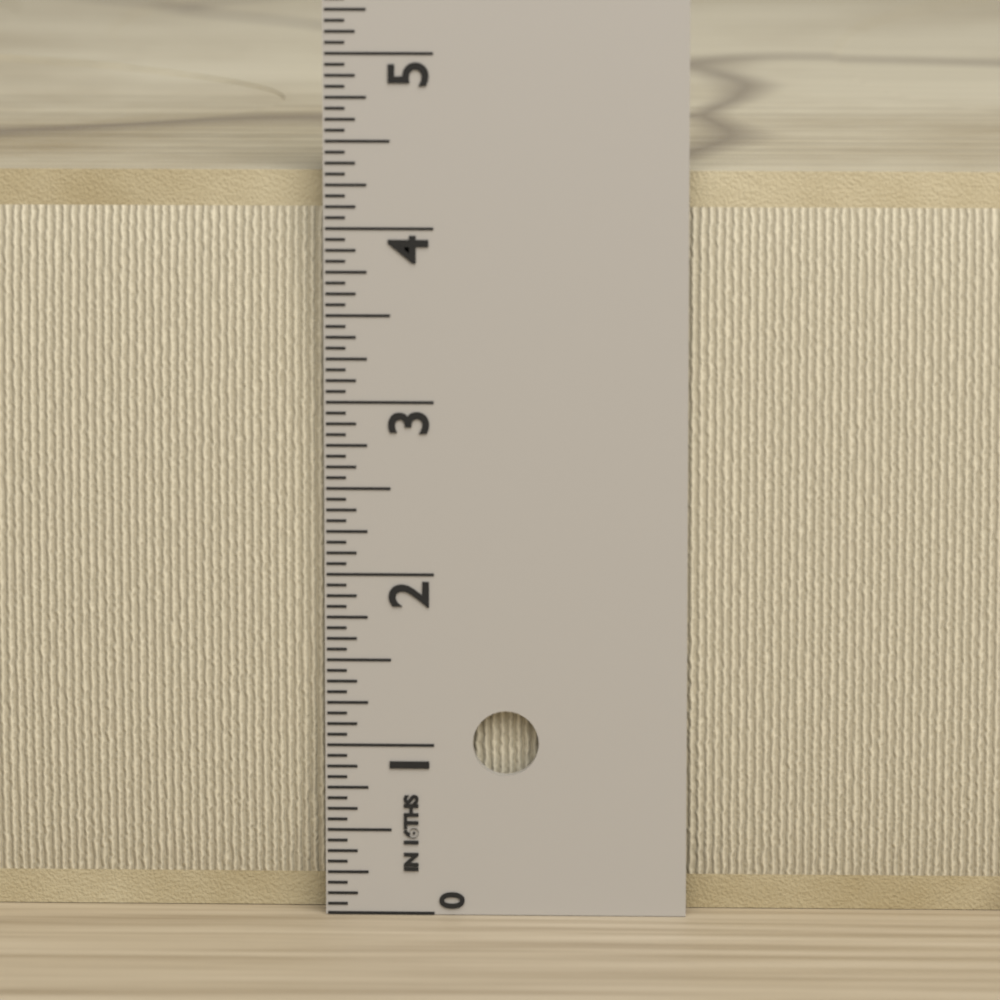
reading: 4.3125 in
